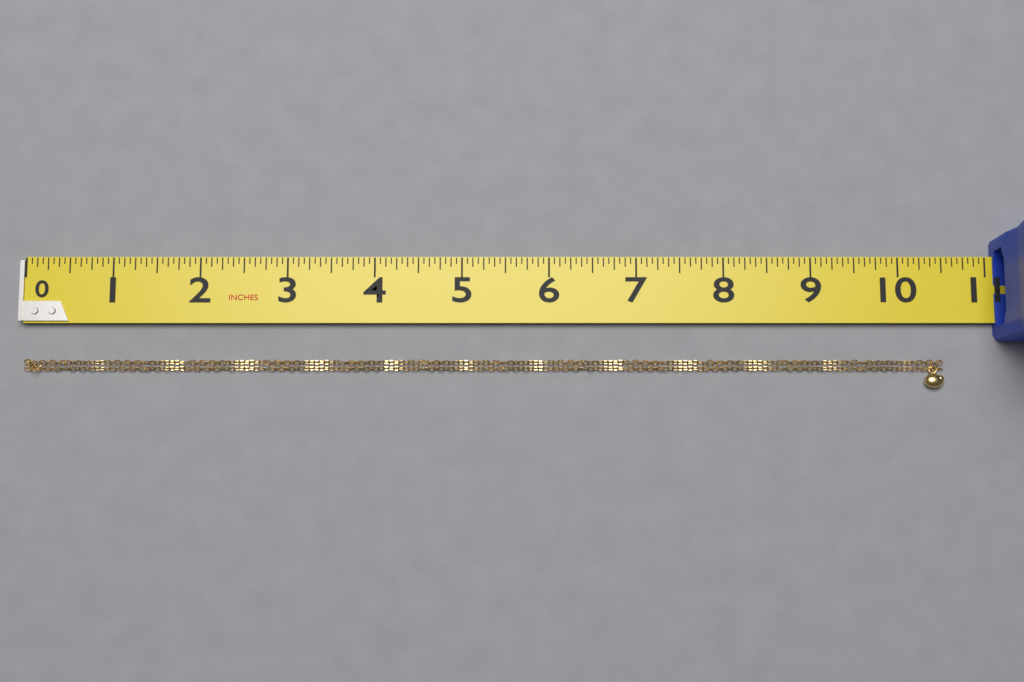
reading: 10.5000 in
